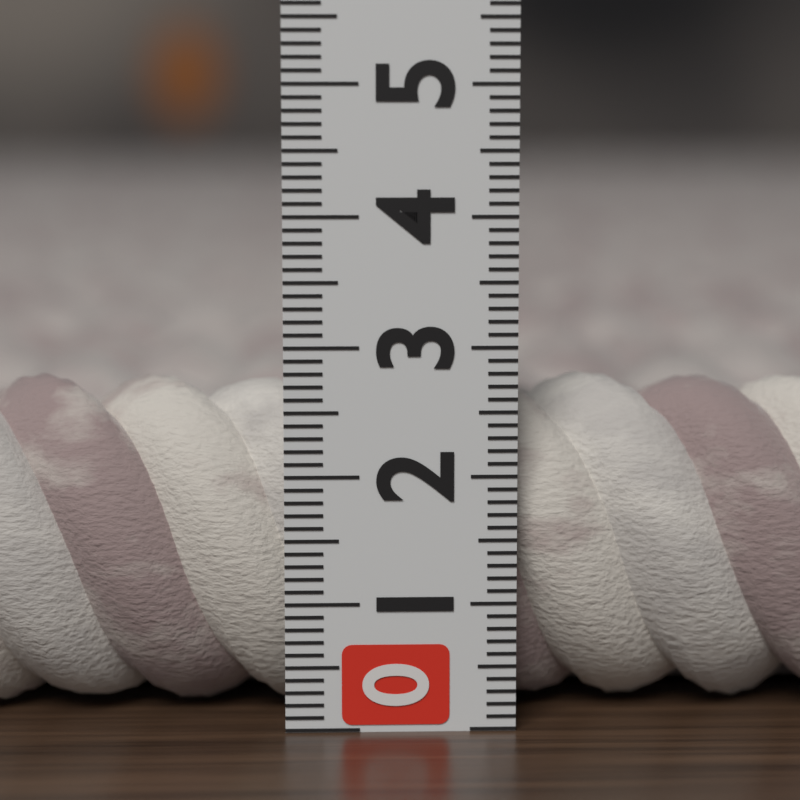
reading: 2.7 (no unit)
